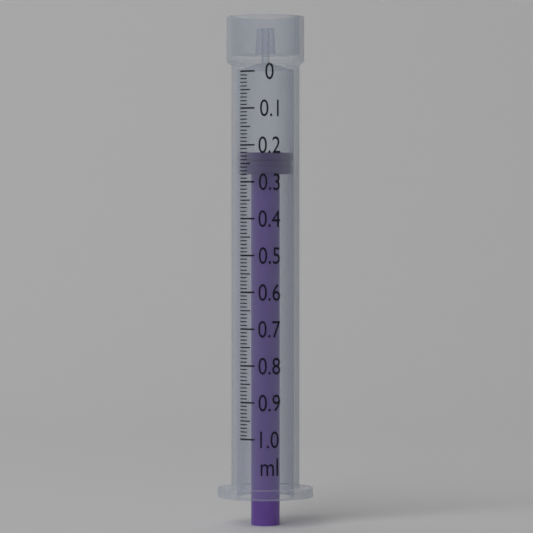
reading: 0.22 ml
